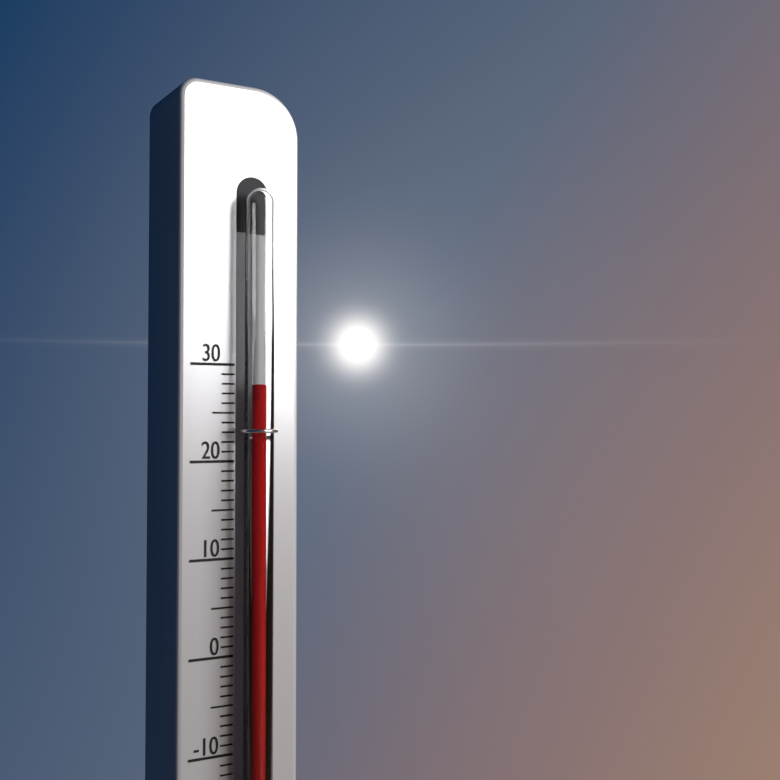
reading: 28 (no unit)
